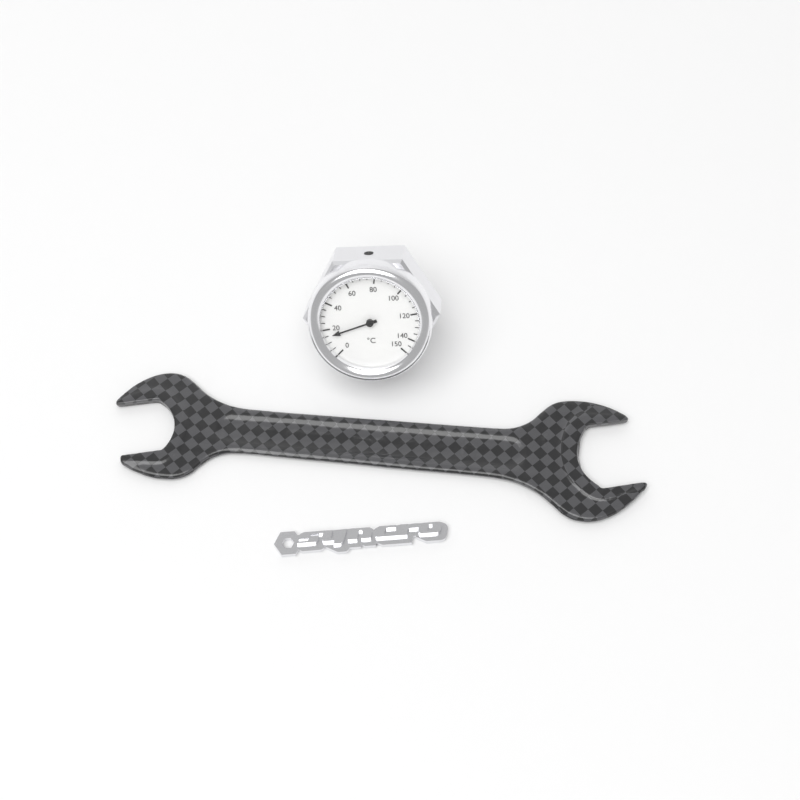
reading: 15 °C
